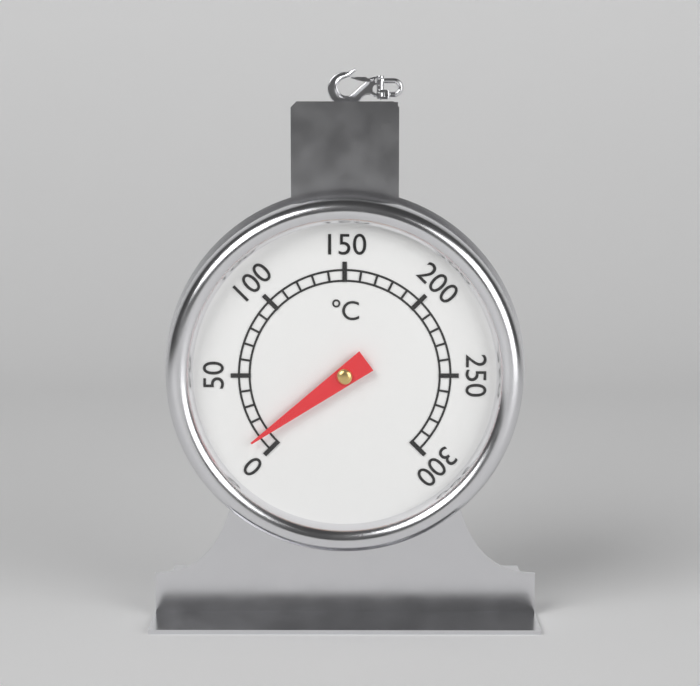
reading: 10 °C
